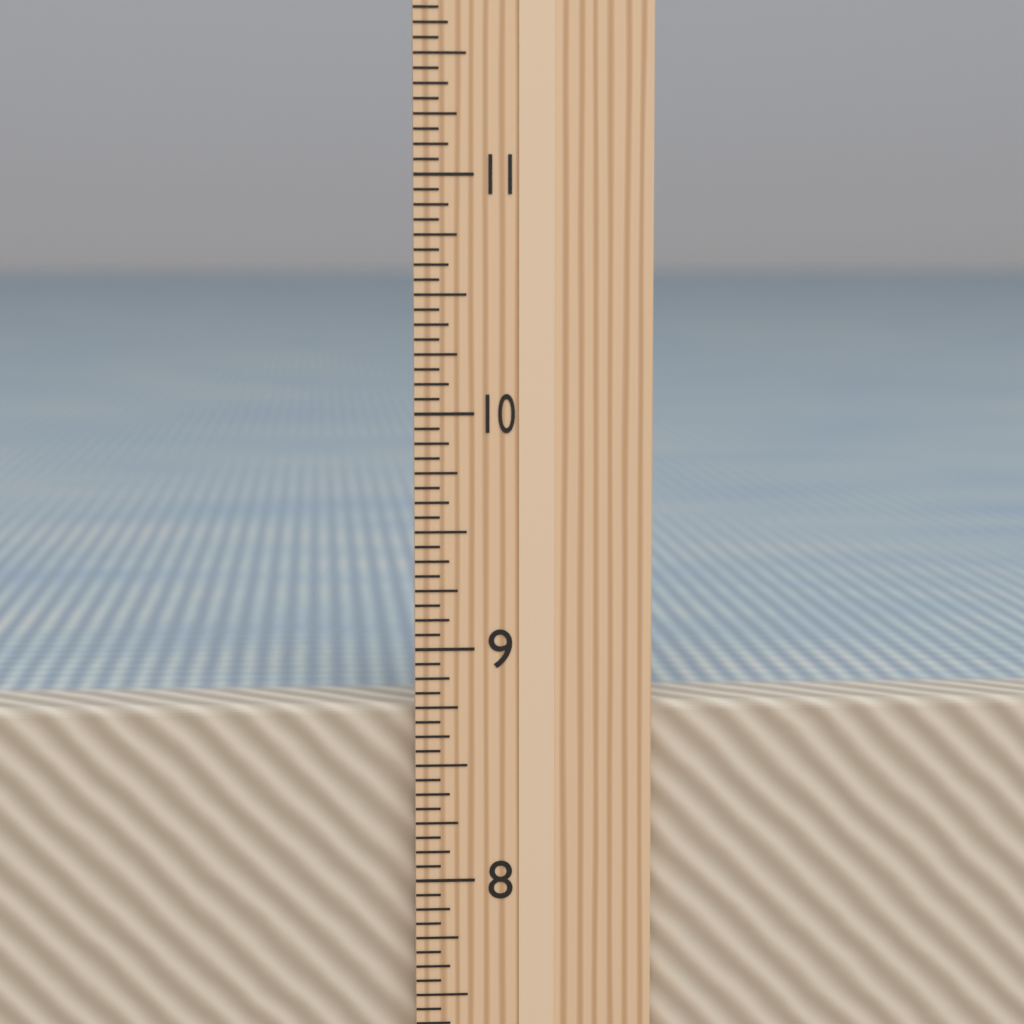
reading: 8.7500 in
